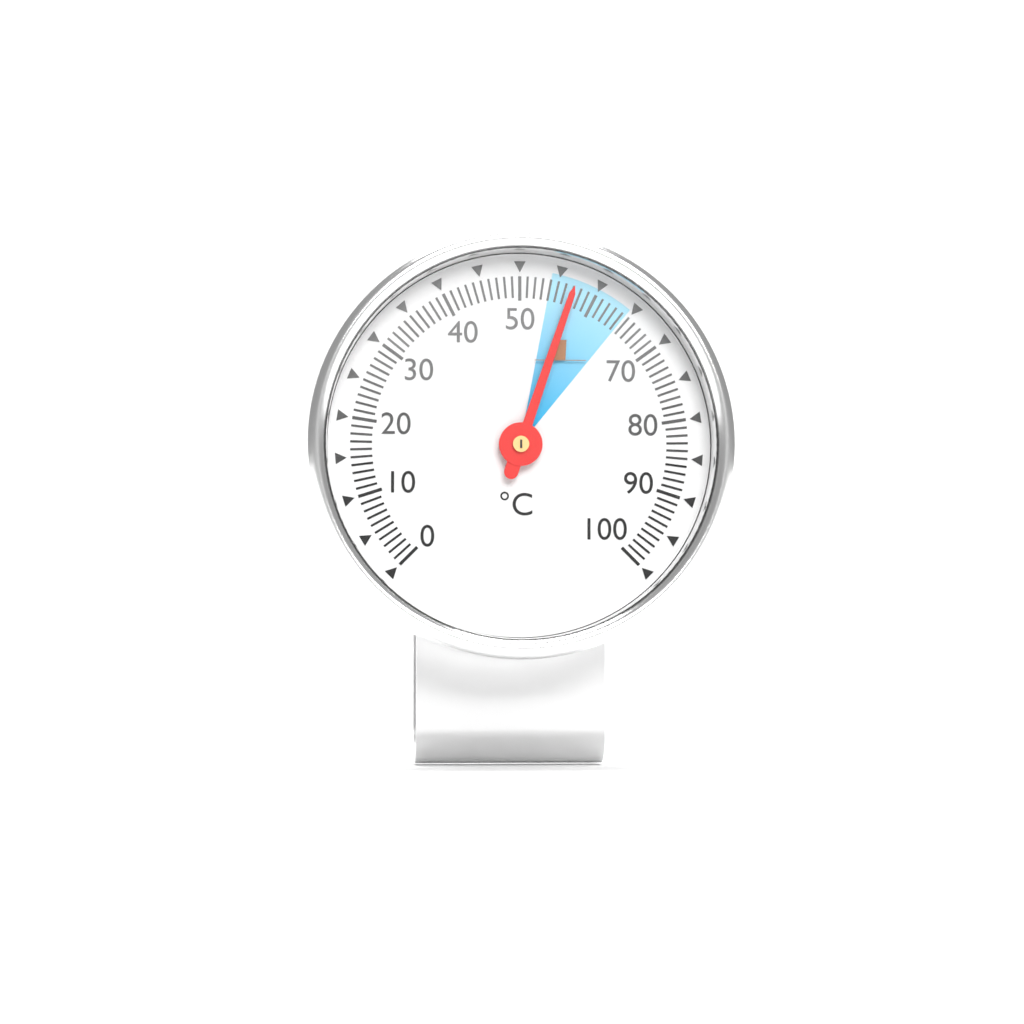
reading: 57 °C
